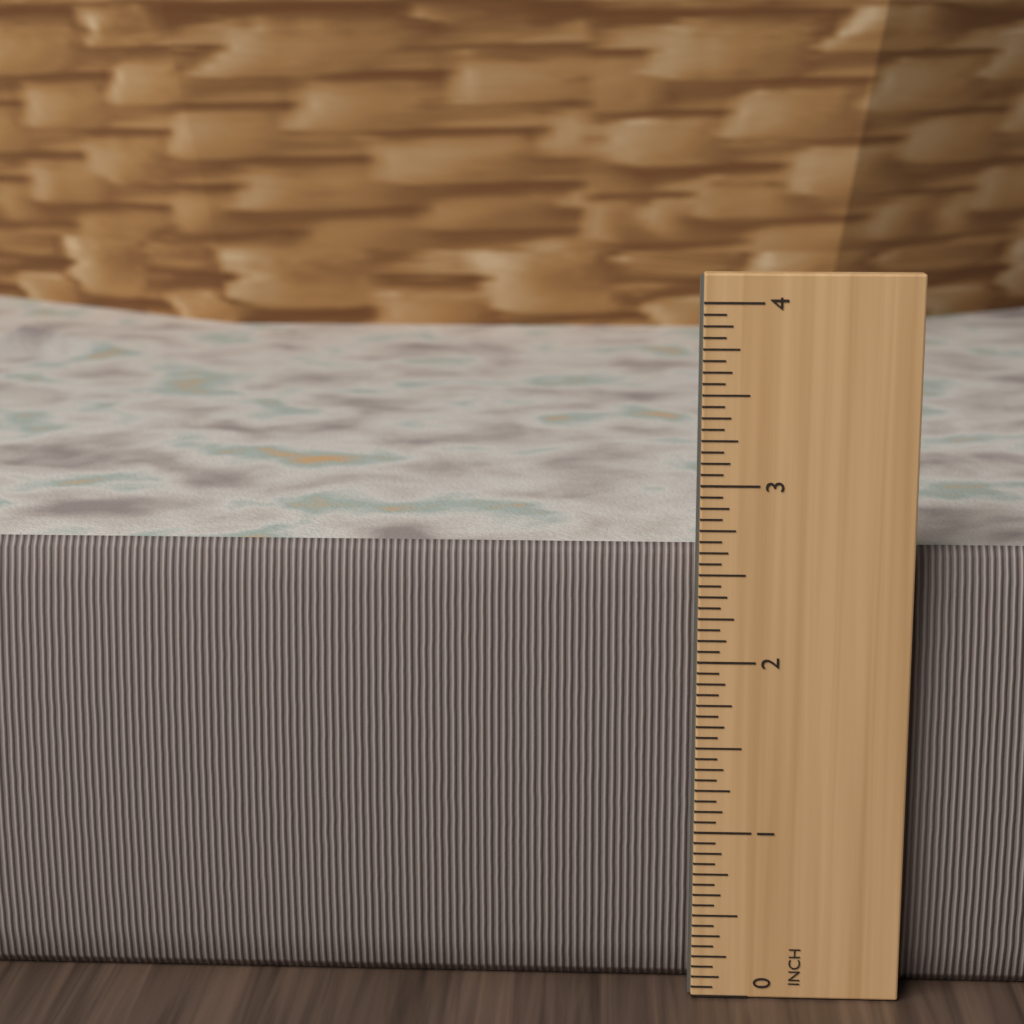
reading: 2.8125 inch
